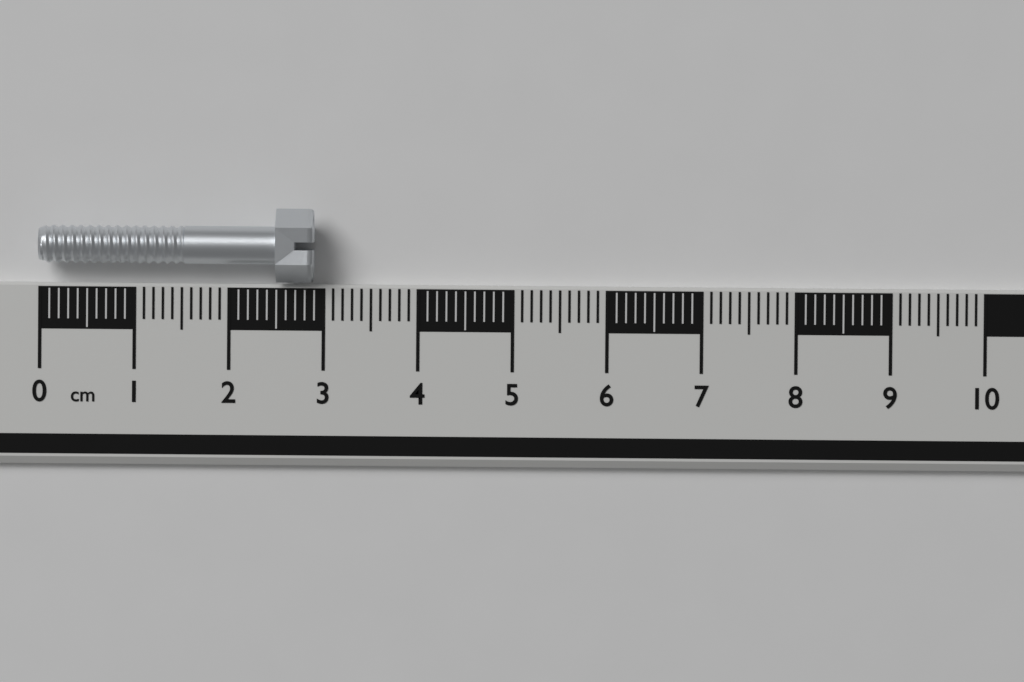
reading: 2.9 cm
